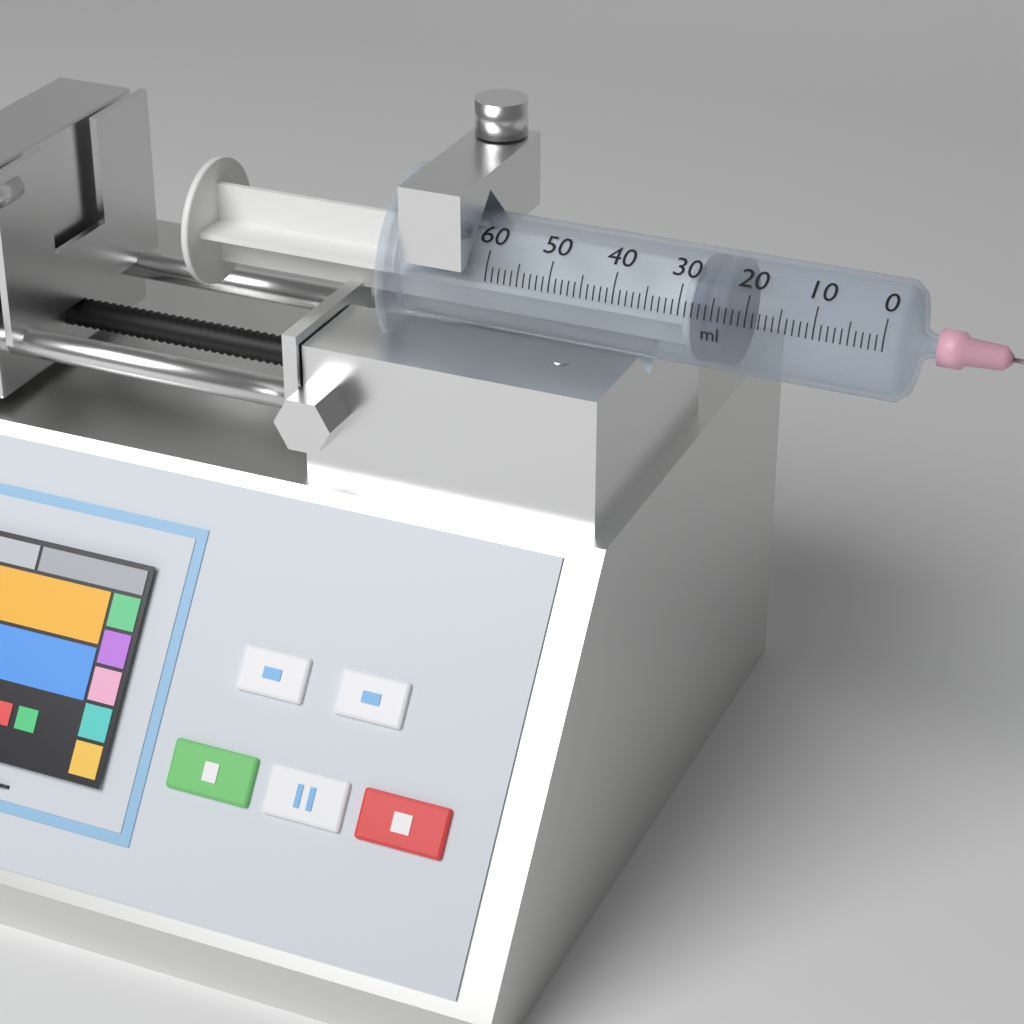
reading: 23 ml
